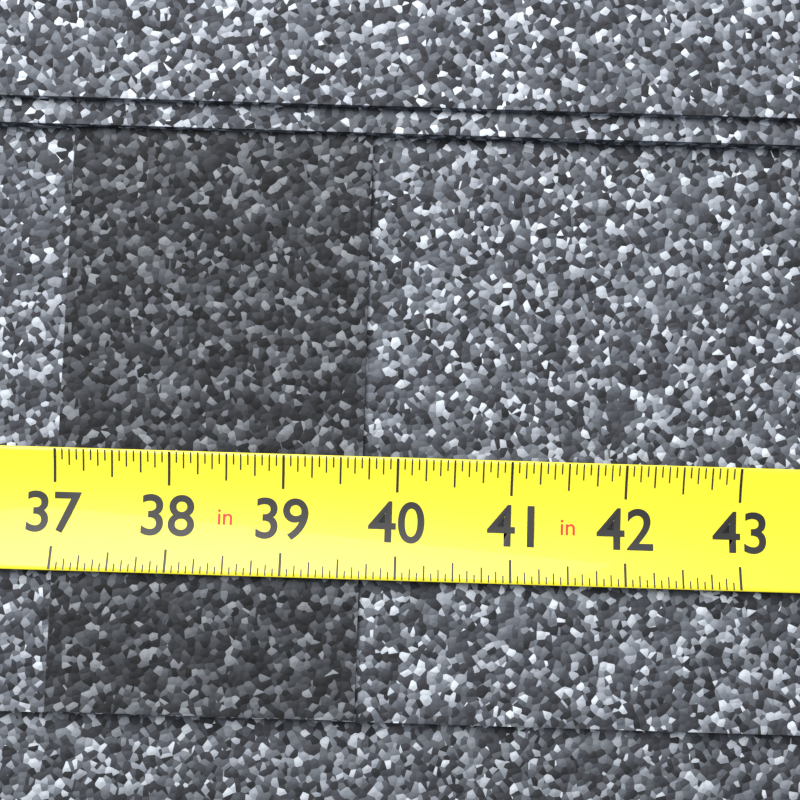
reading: 39.6875 in
